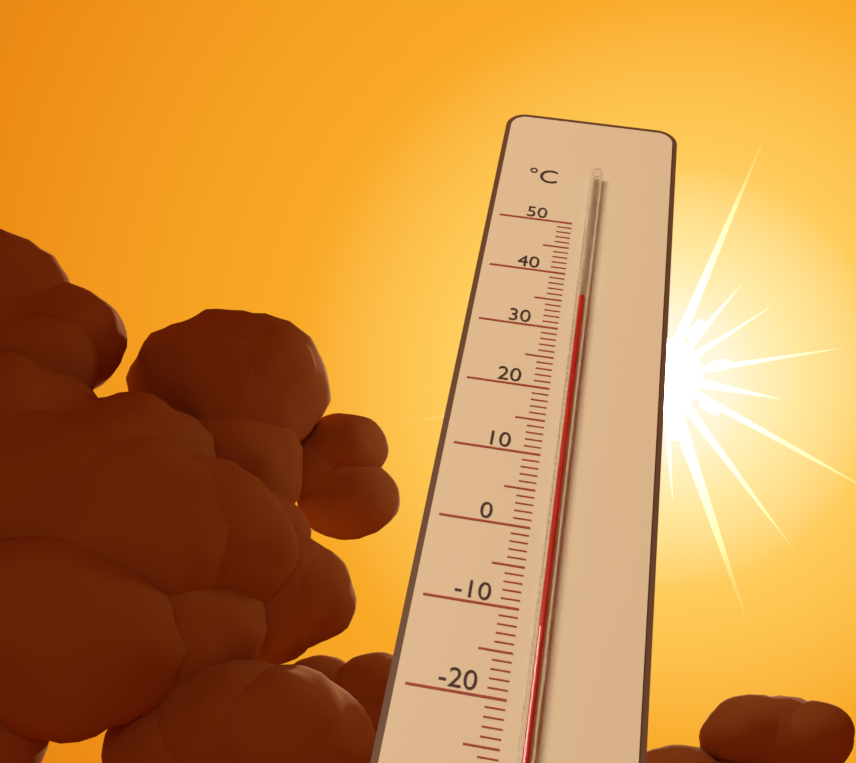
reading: 35 °C
